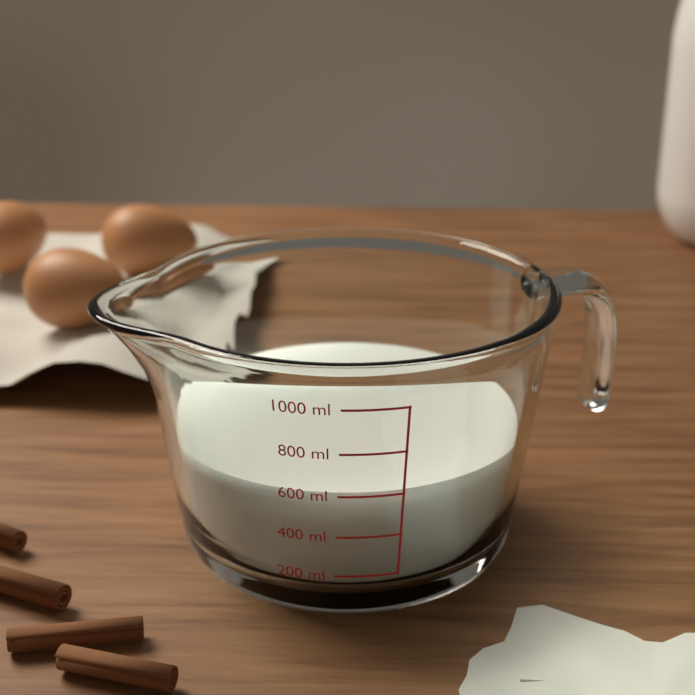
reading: 600 ml
